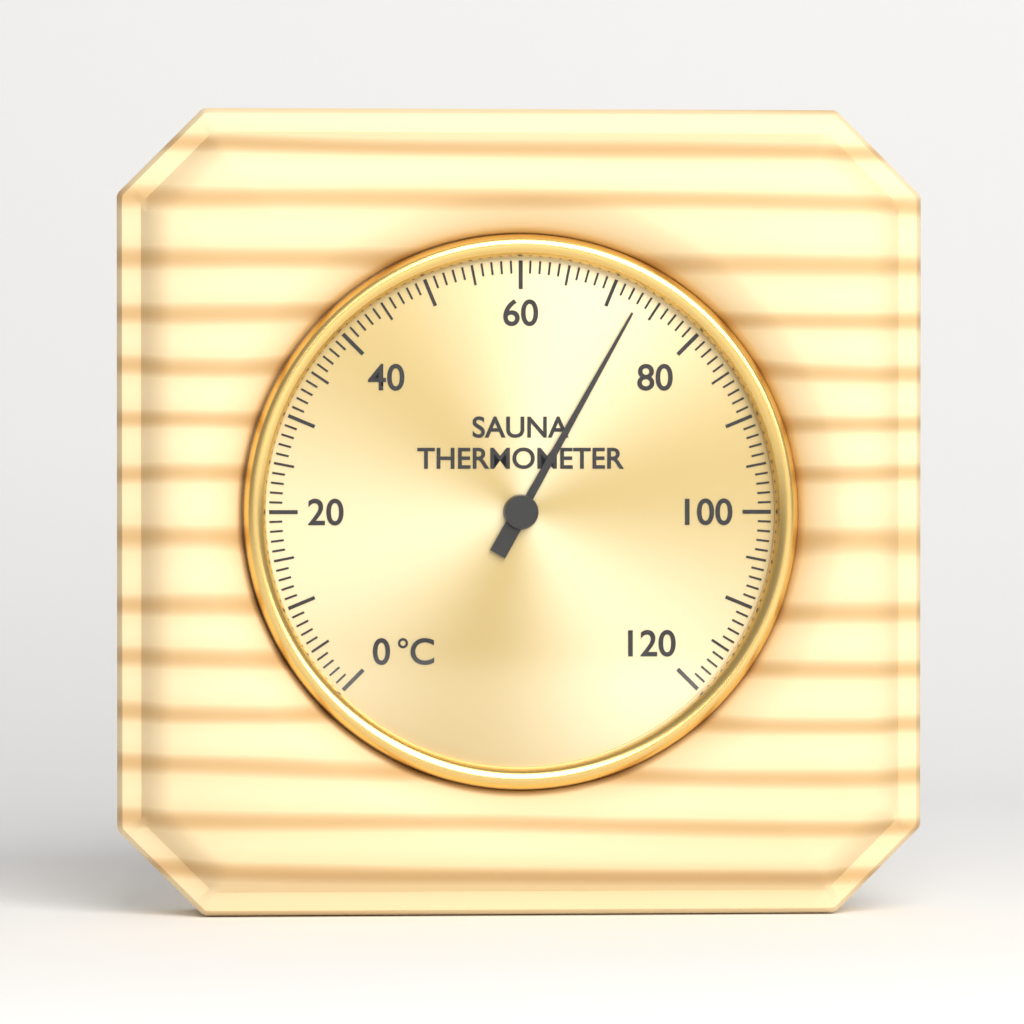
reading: 73 °C
